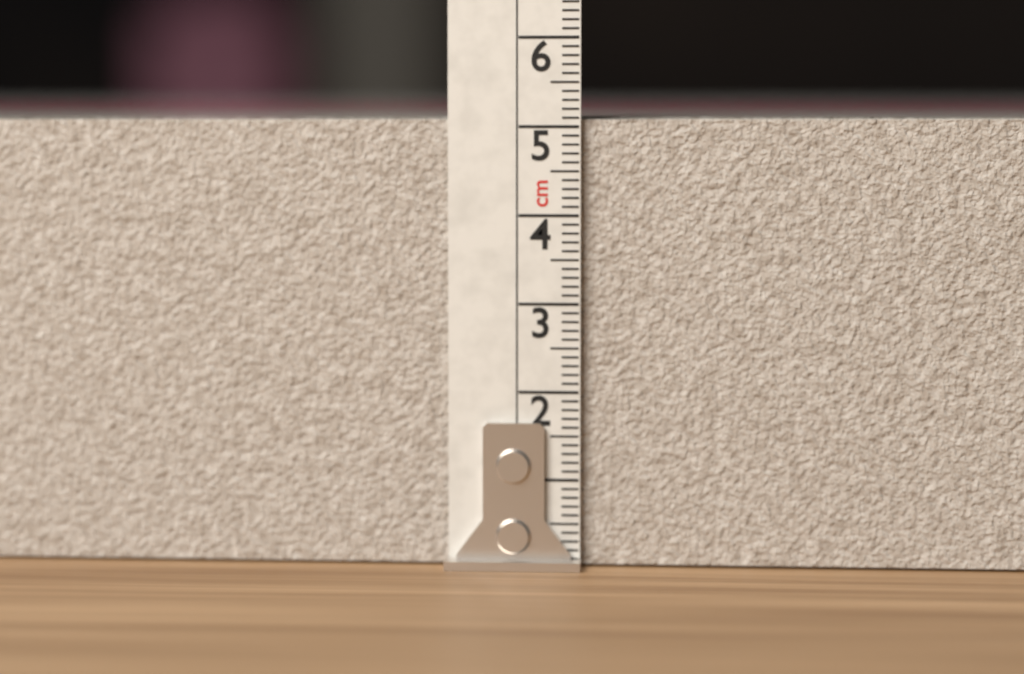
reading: 5.1 cm
